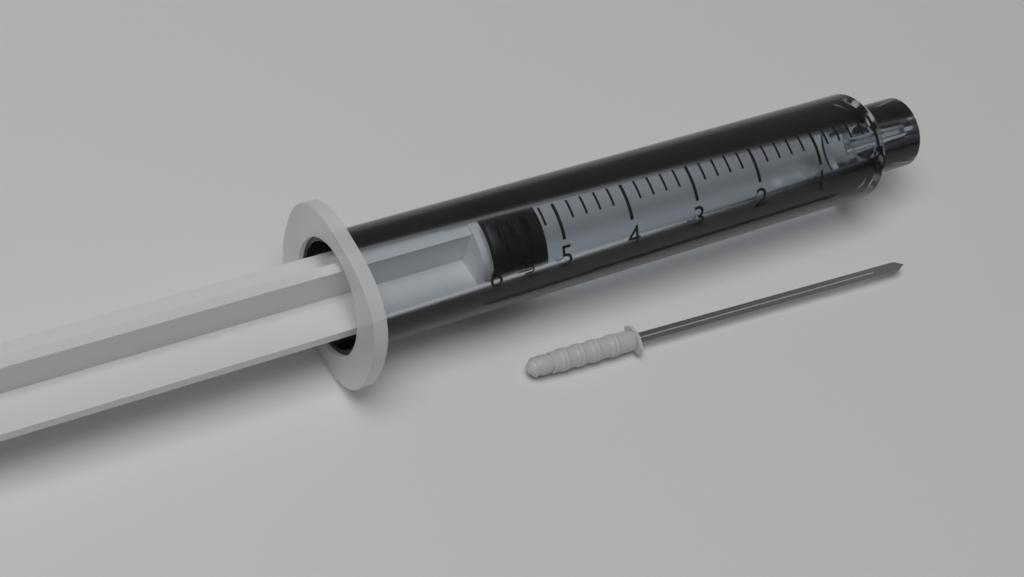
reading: 5.2 ml
